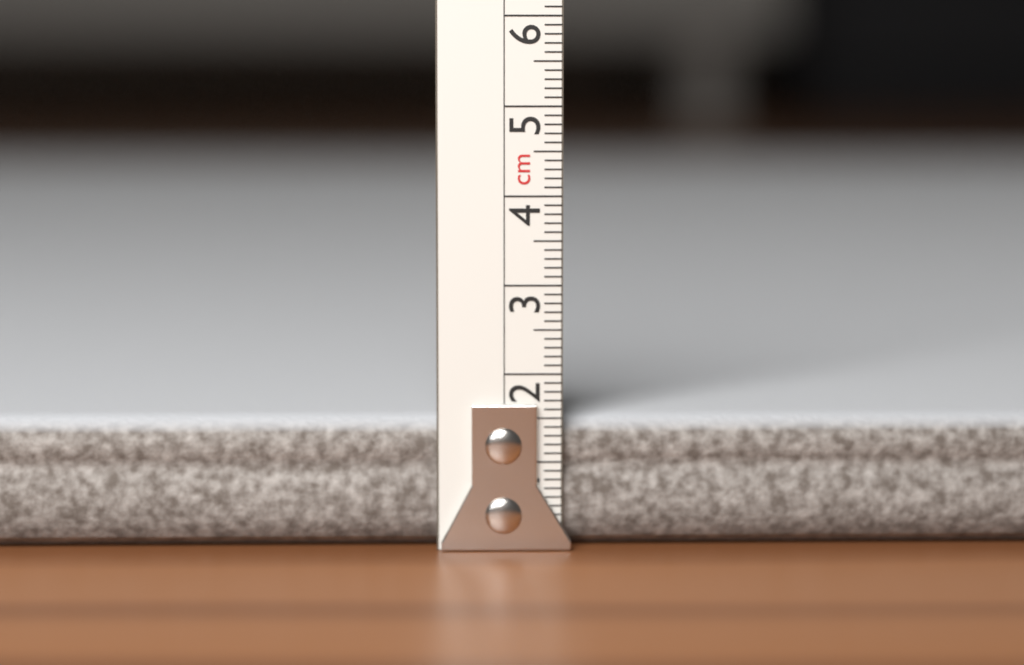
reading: 1.5 cm
